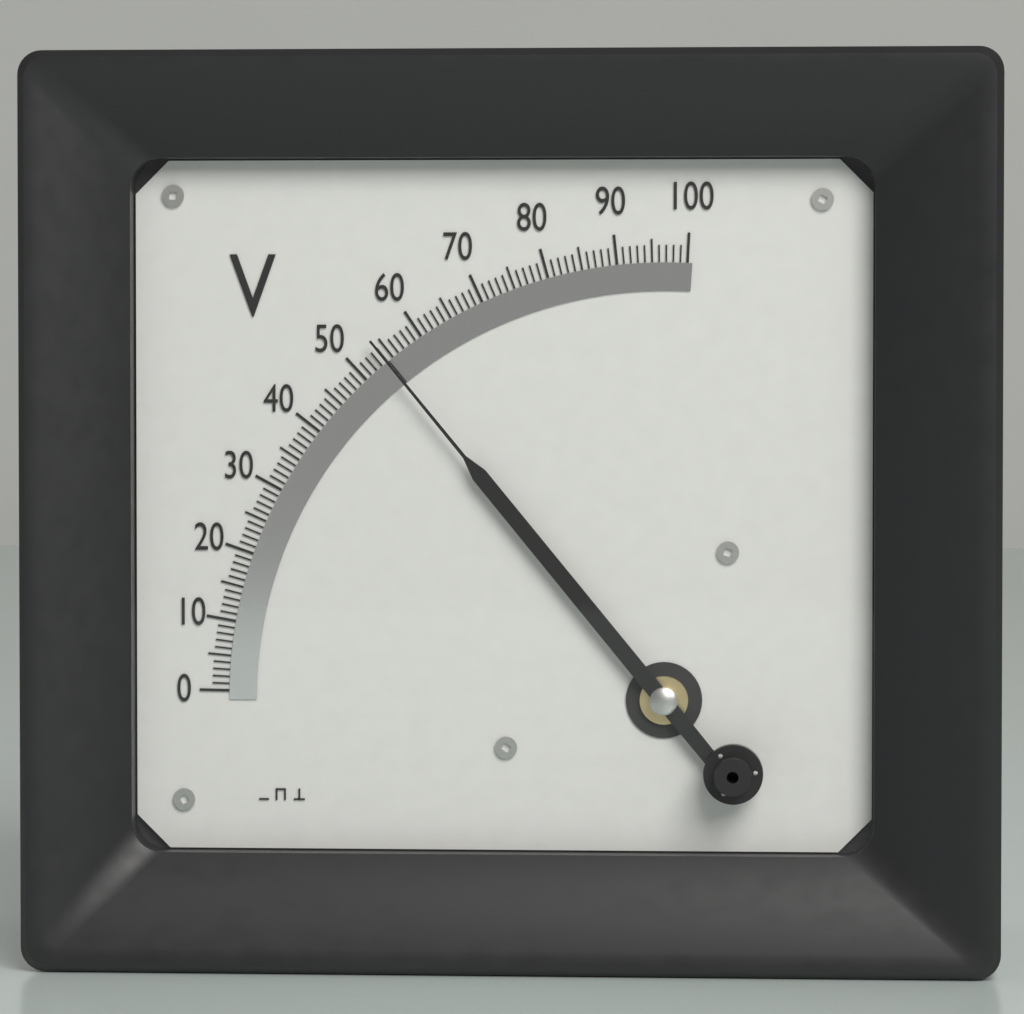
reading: 54 V
